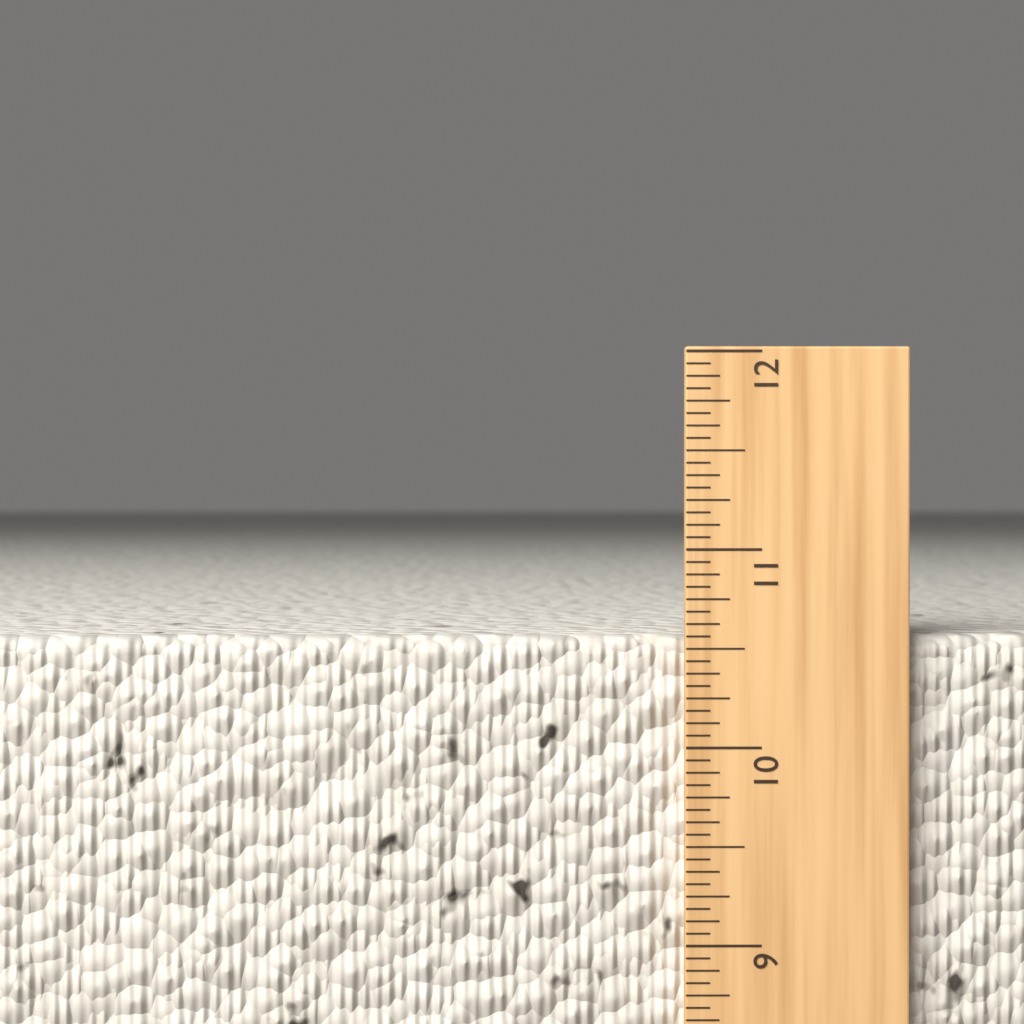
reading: 10.5625 in
